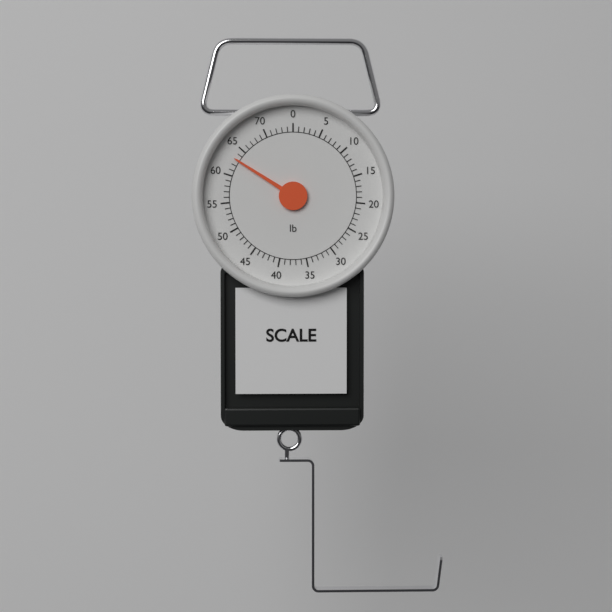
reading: 63 lb
